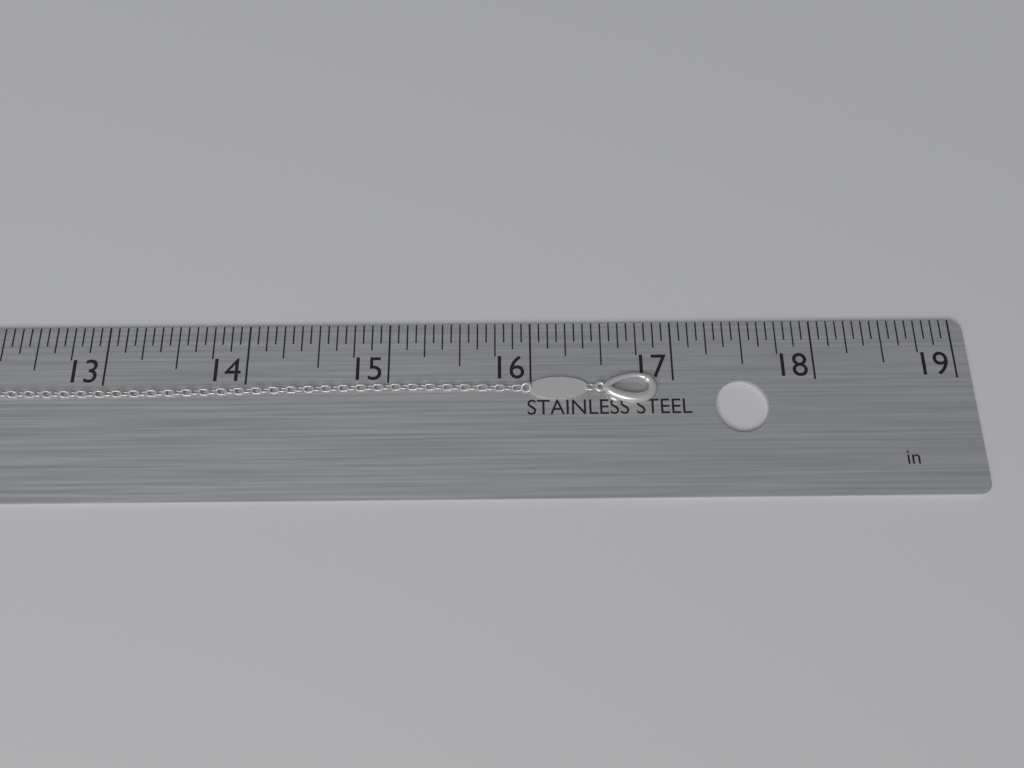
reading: 16.8750 in
